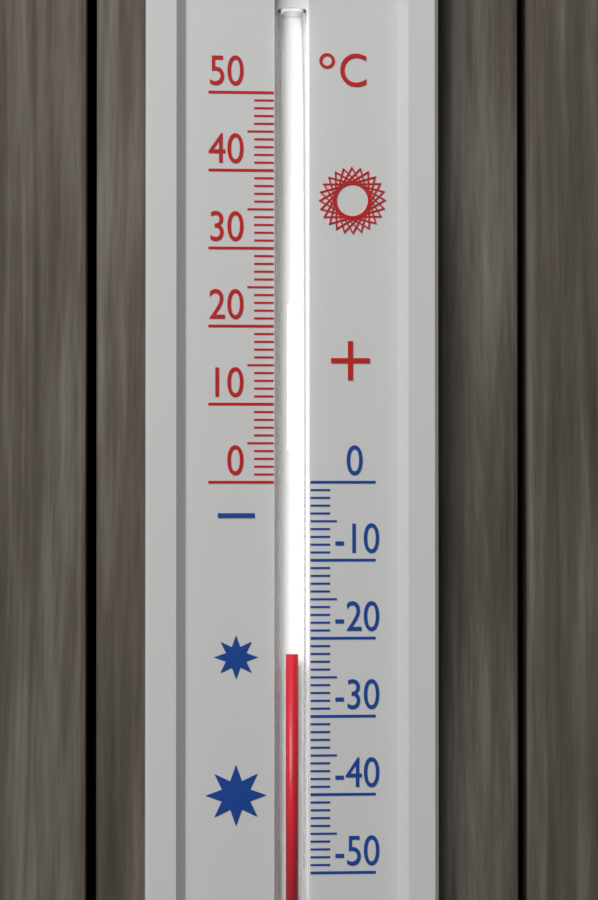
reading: -22 °C
